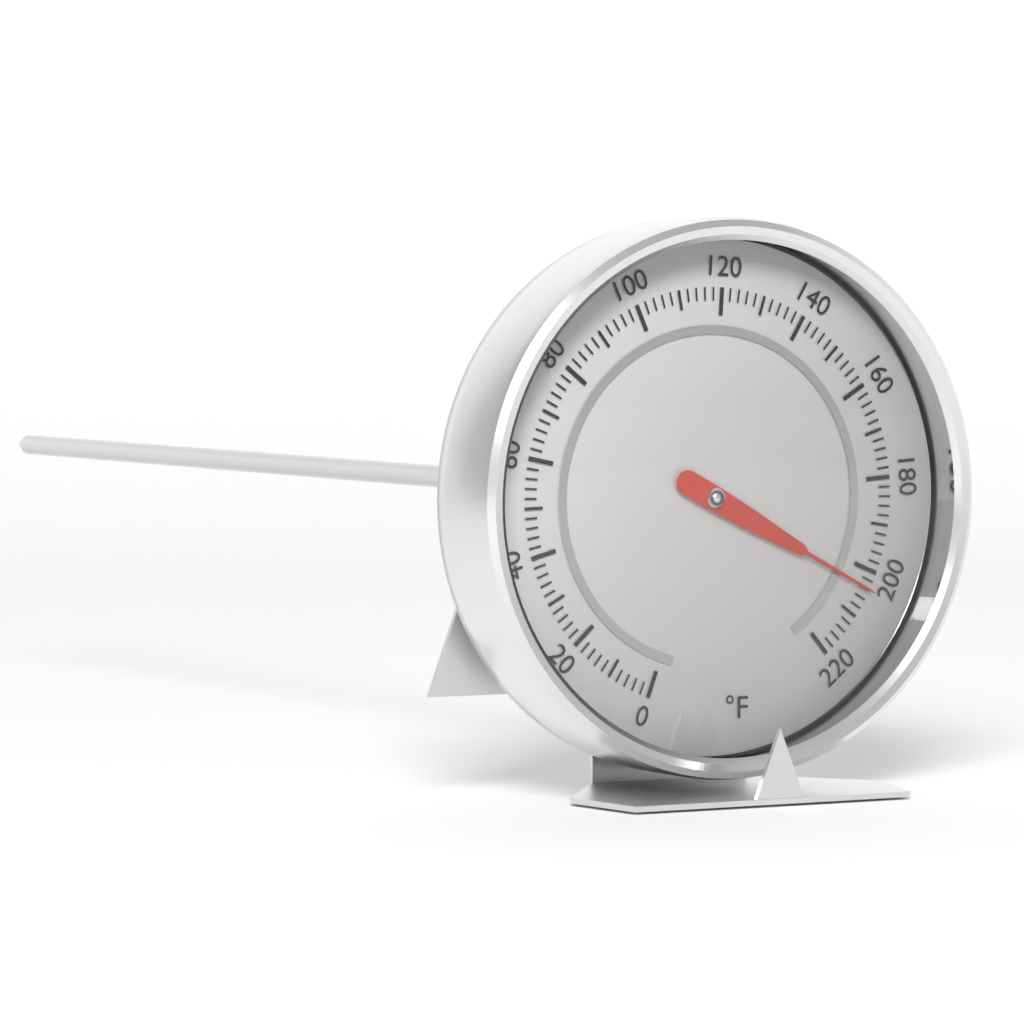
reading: 204 °F
